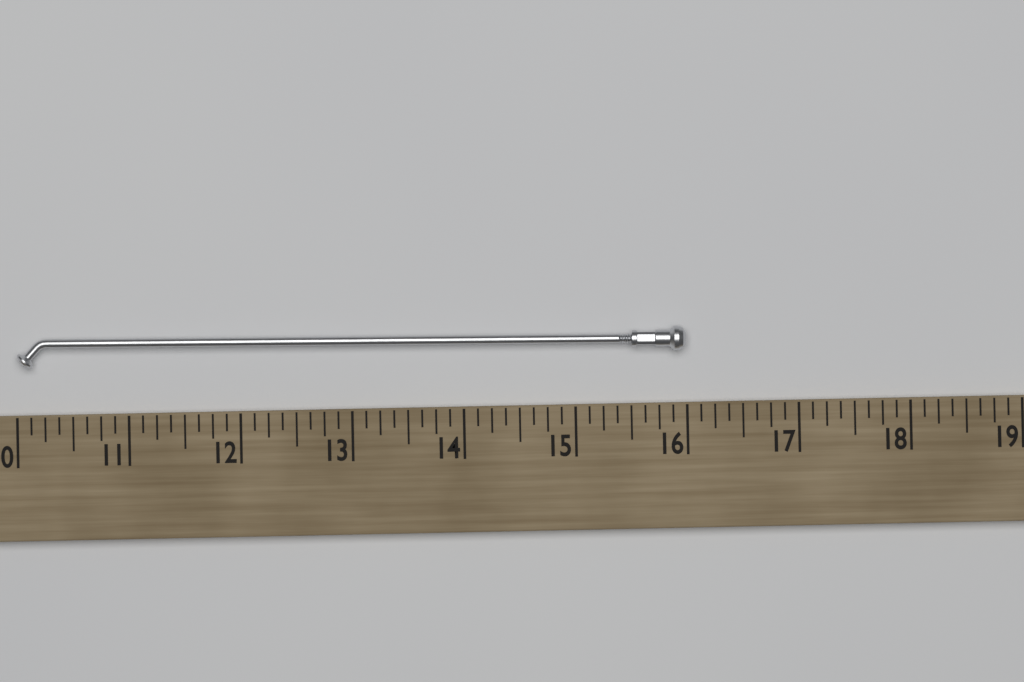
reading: 16.000 (no unit)
